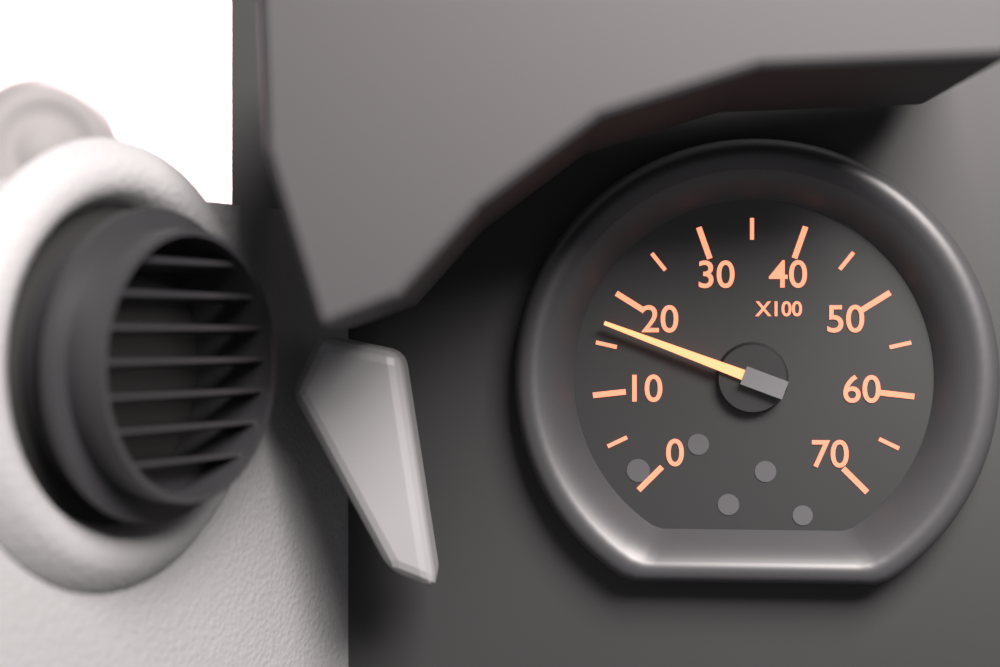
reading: 1700 (no unit)
